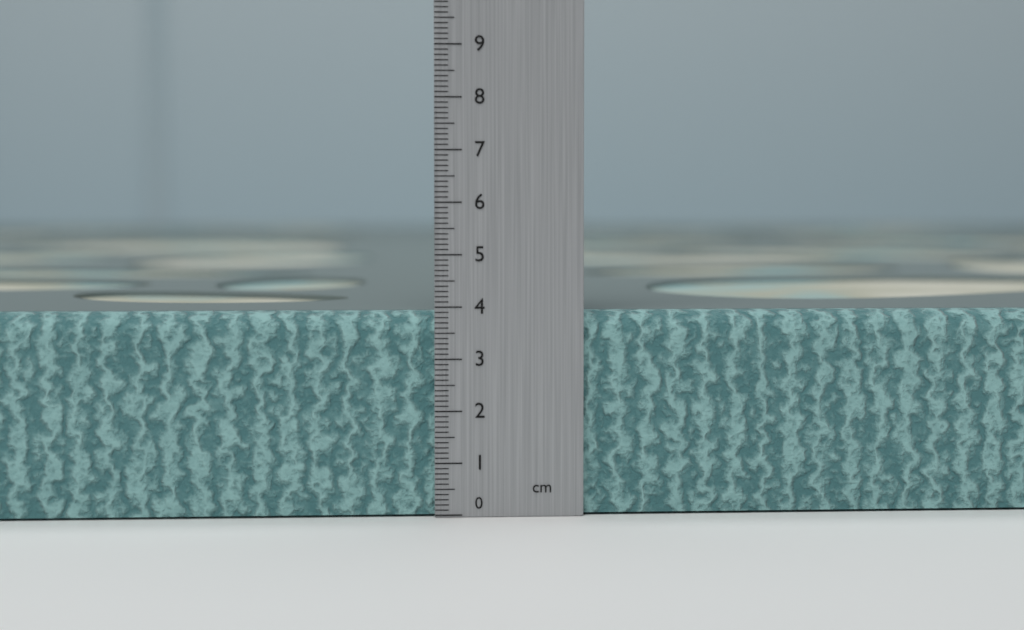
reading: 3.9 cm
